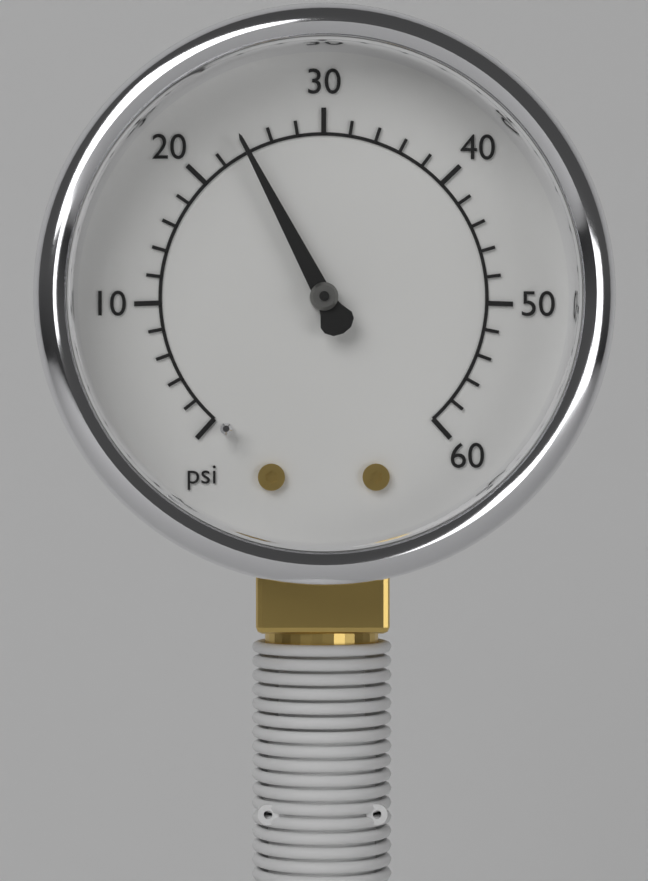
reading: 24 psi
